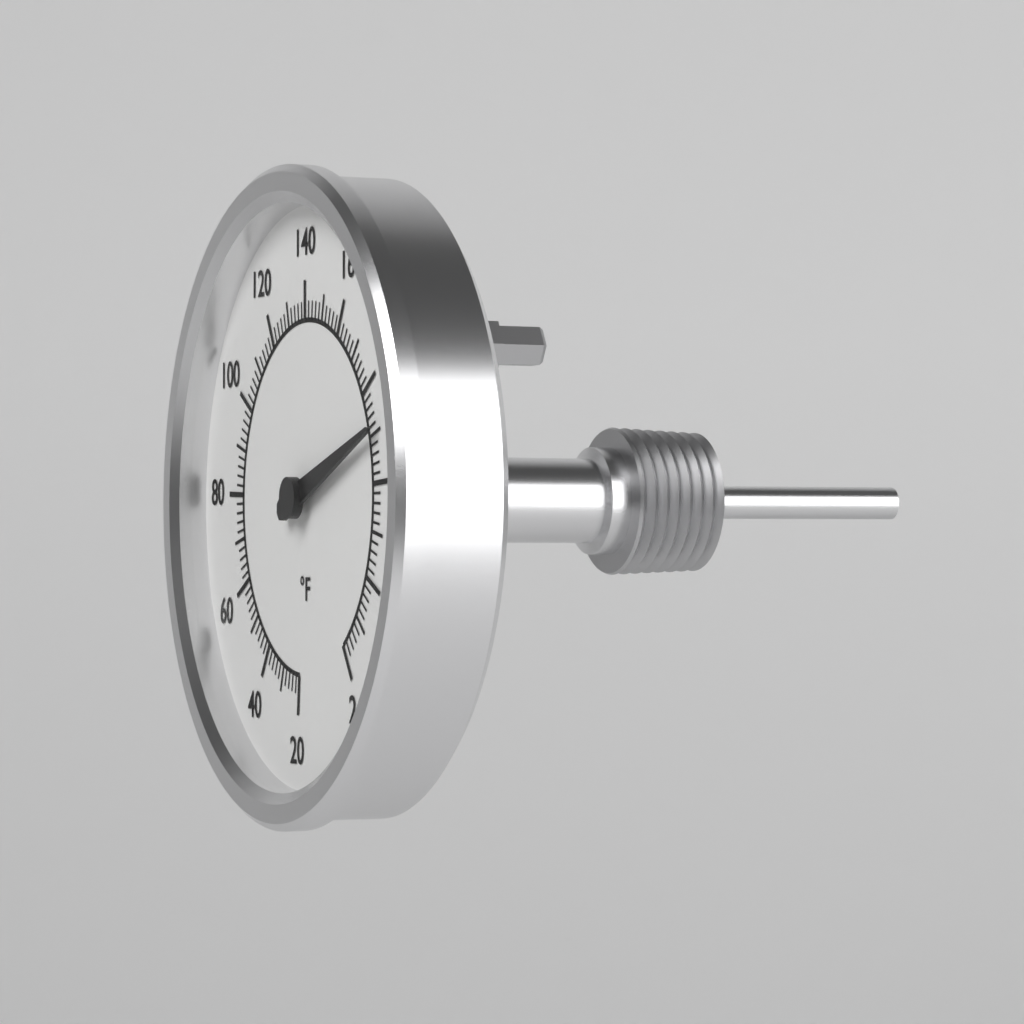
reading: 190 °F
